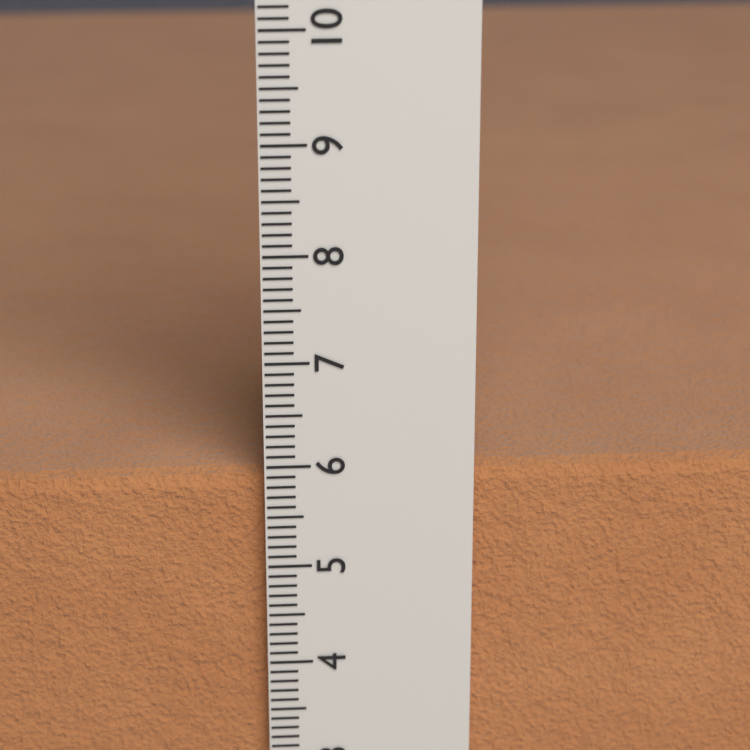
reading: 5.9 cm
